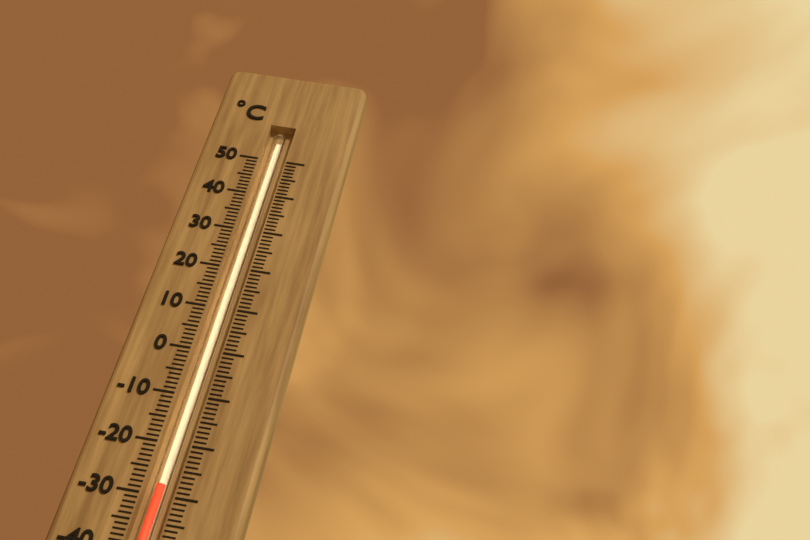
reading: -28 °C
